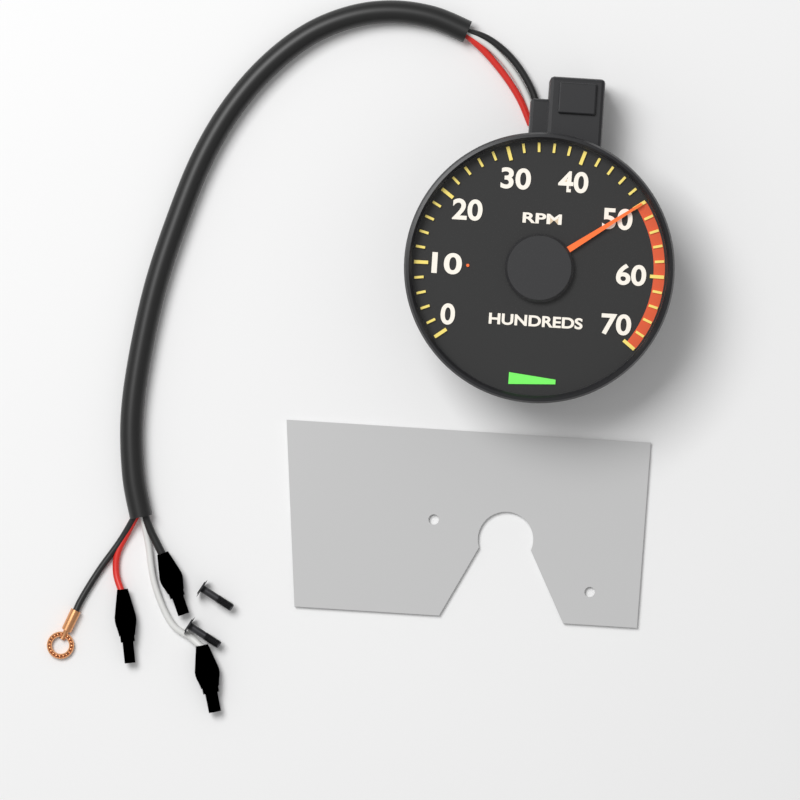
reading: 5000 RPM
